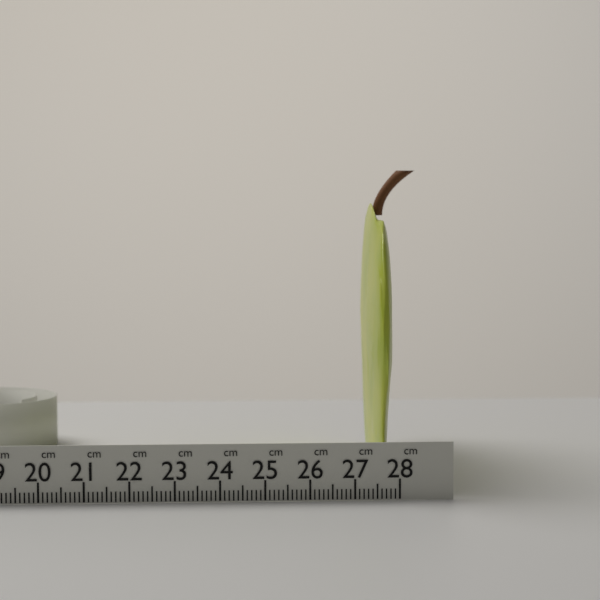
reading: 27.4 cm
